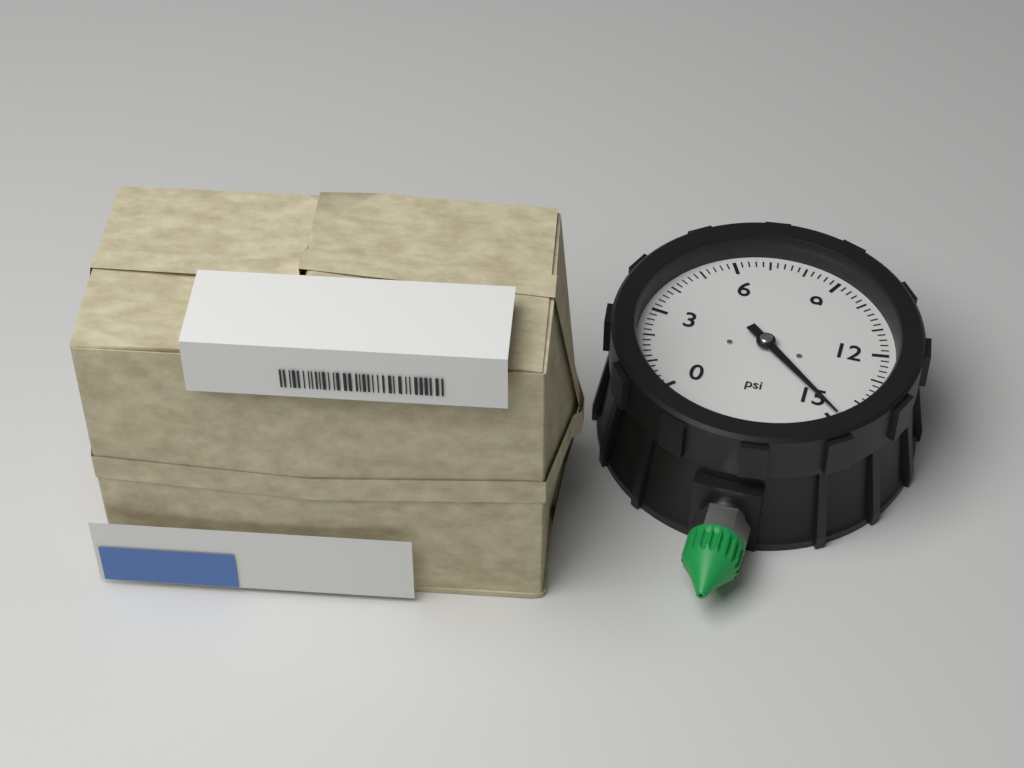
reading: 14.8 psi
